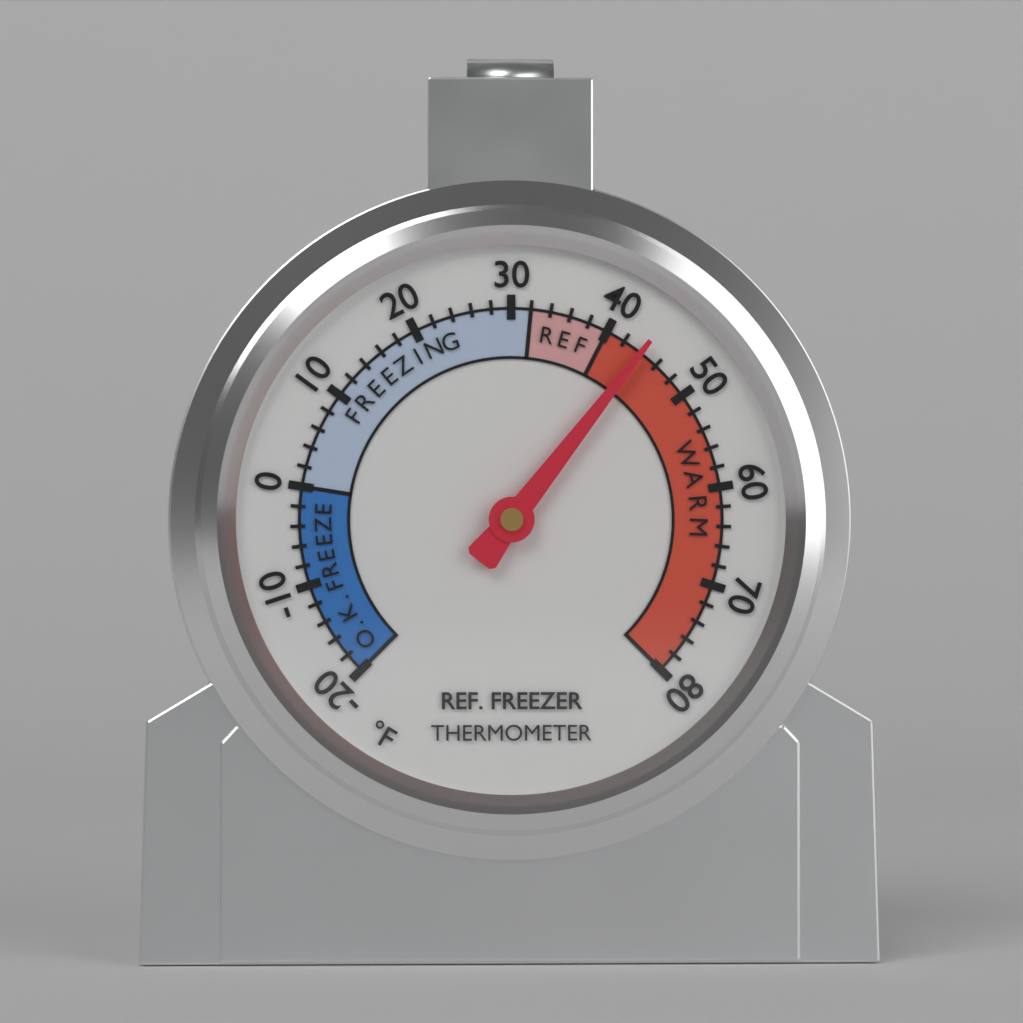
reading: 44 °F
